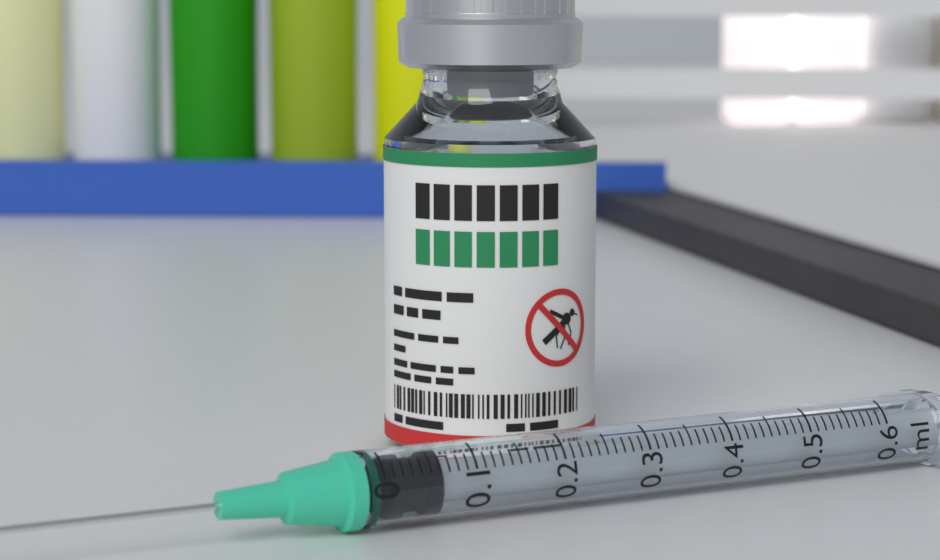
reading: 0.01 ml
